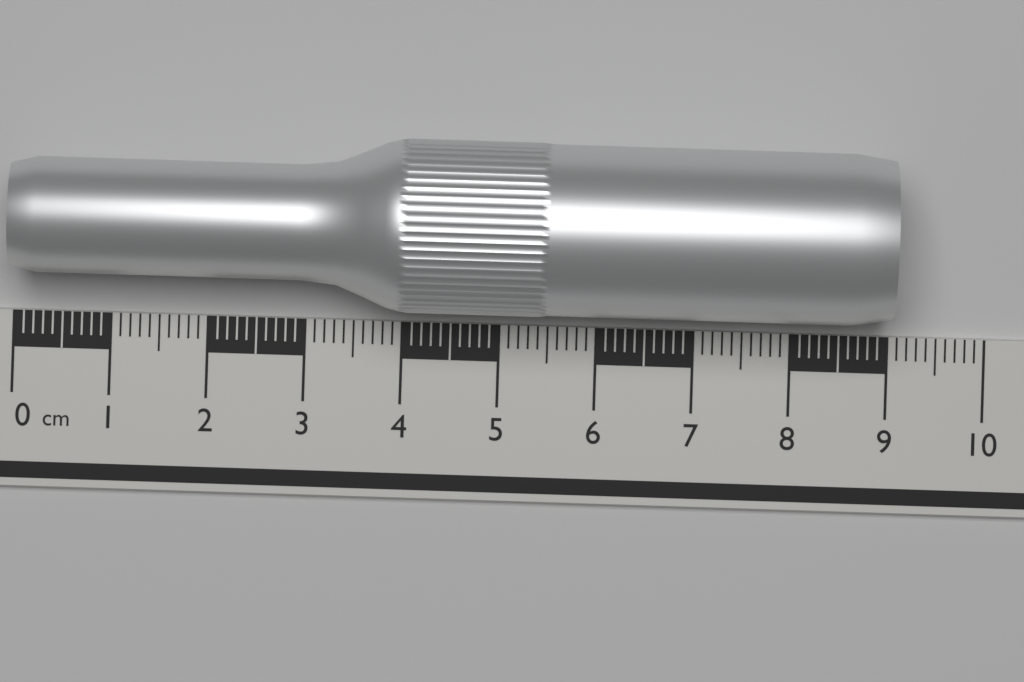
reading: 9.0 cm
